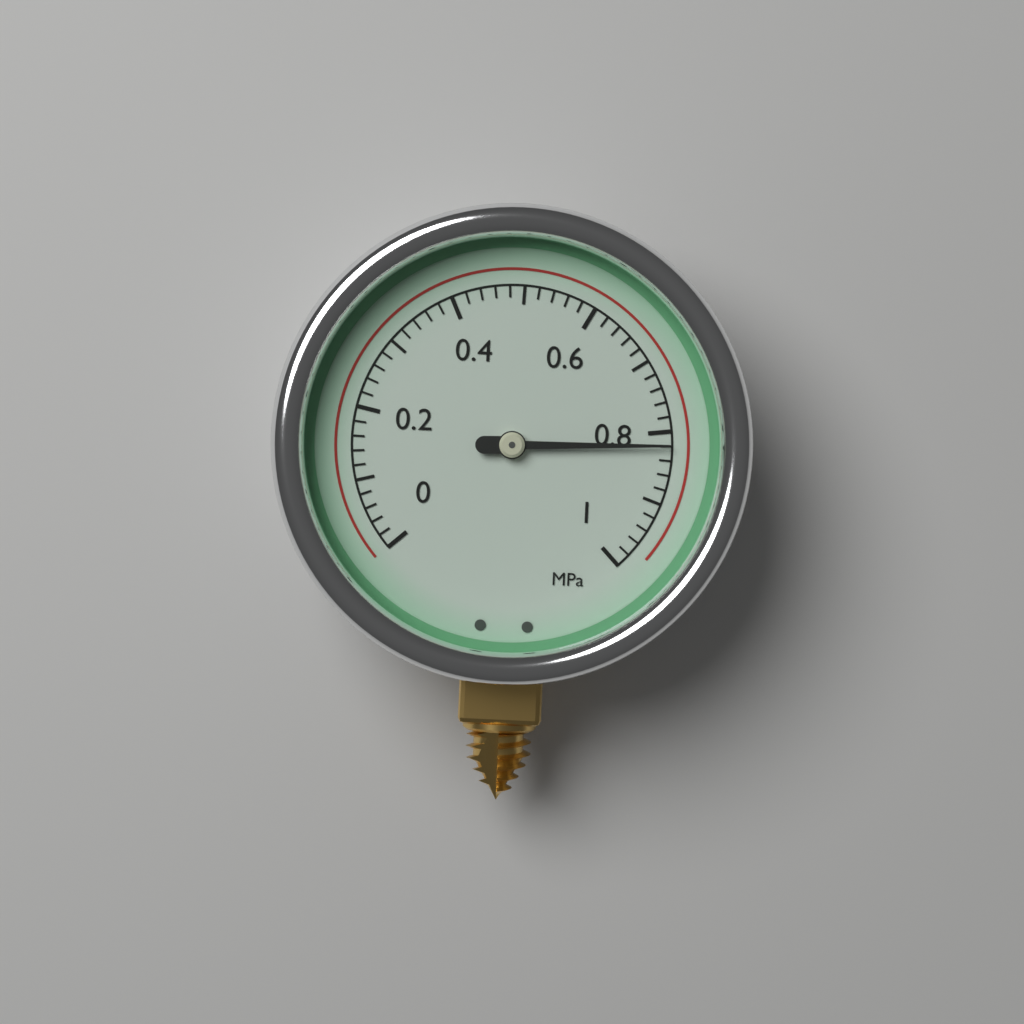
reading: 0.82 MPa
